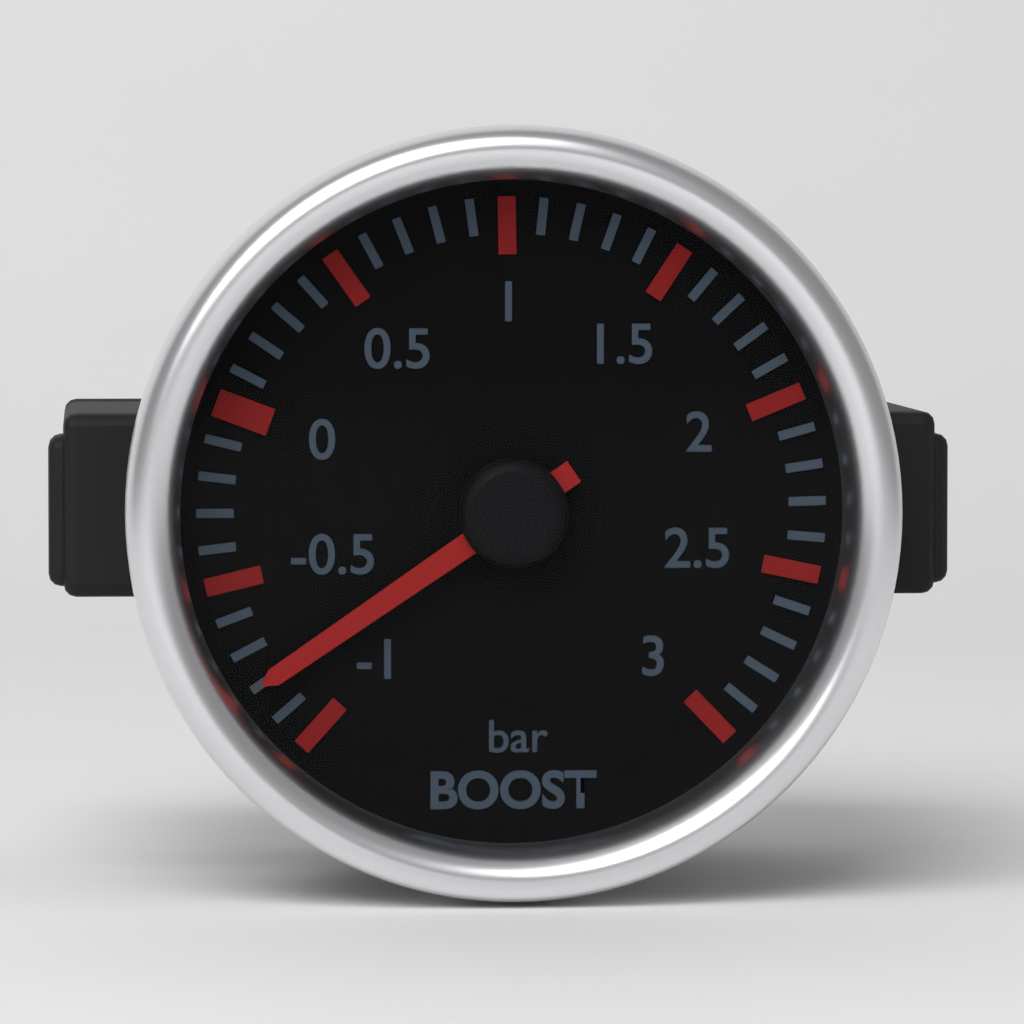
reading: -0.8 bar
